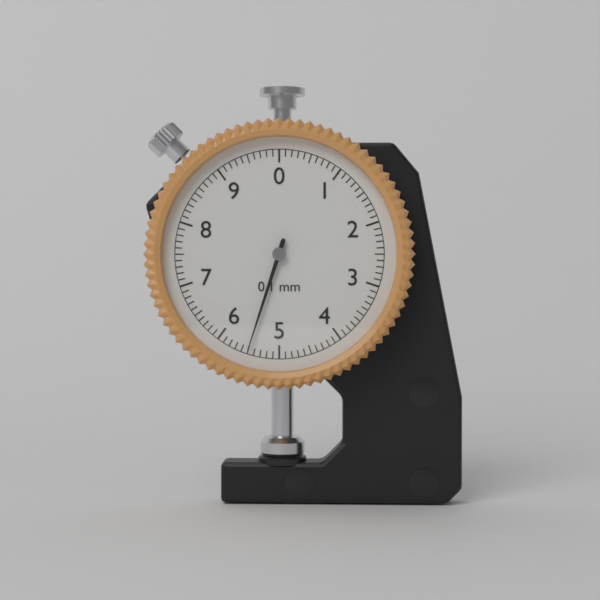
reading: 5.5 mm
